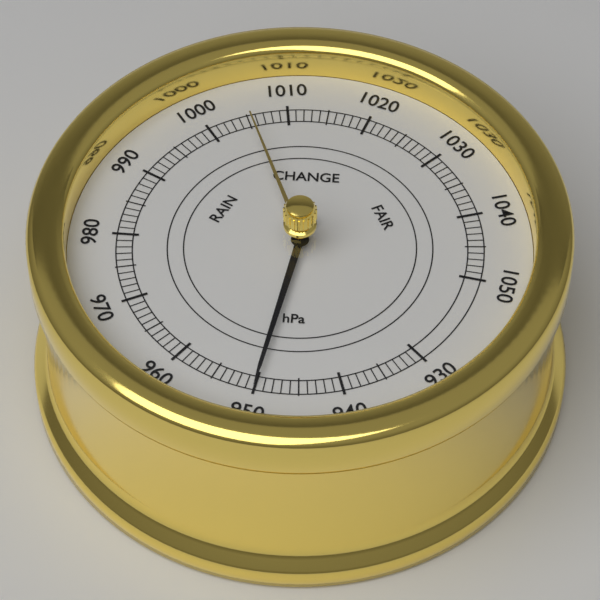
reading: 950 hPa
